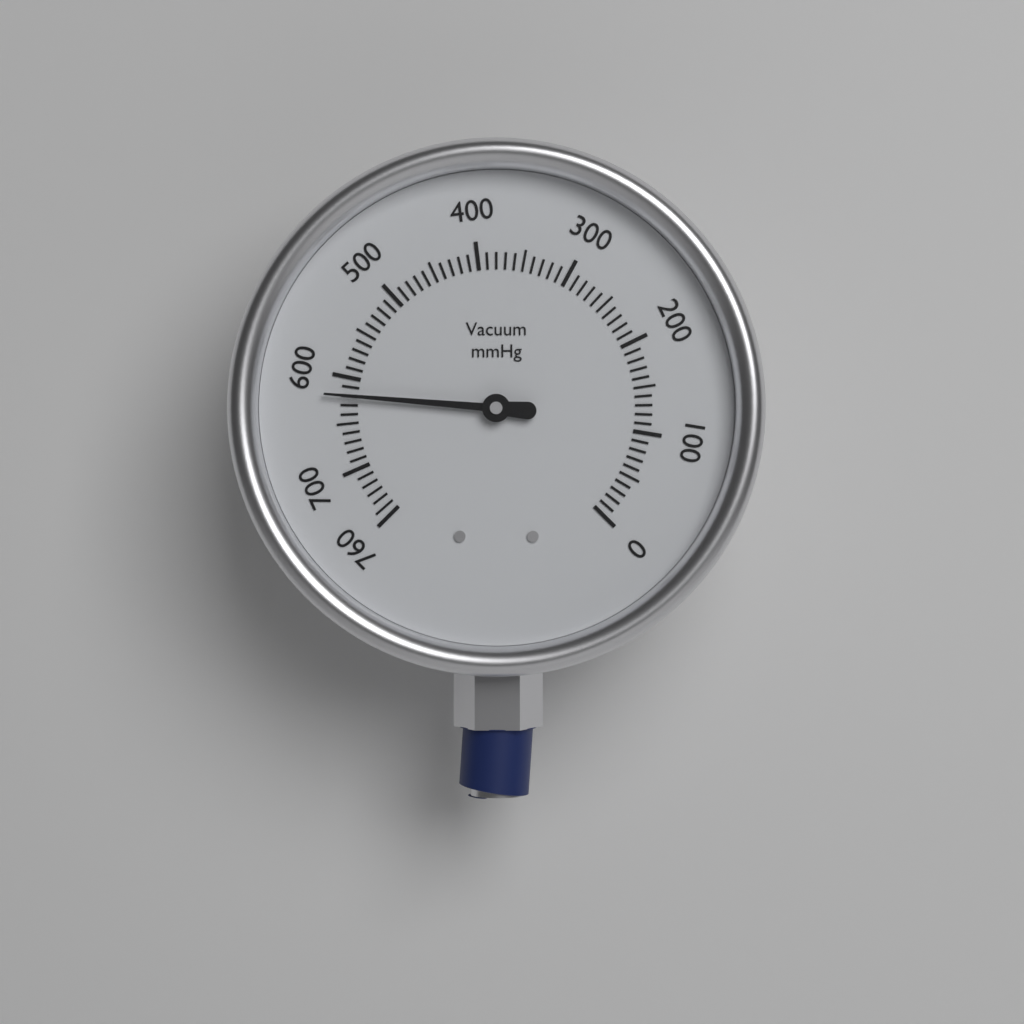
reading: 620 mmHg
